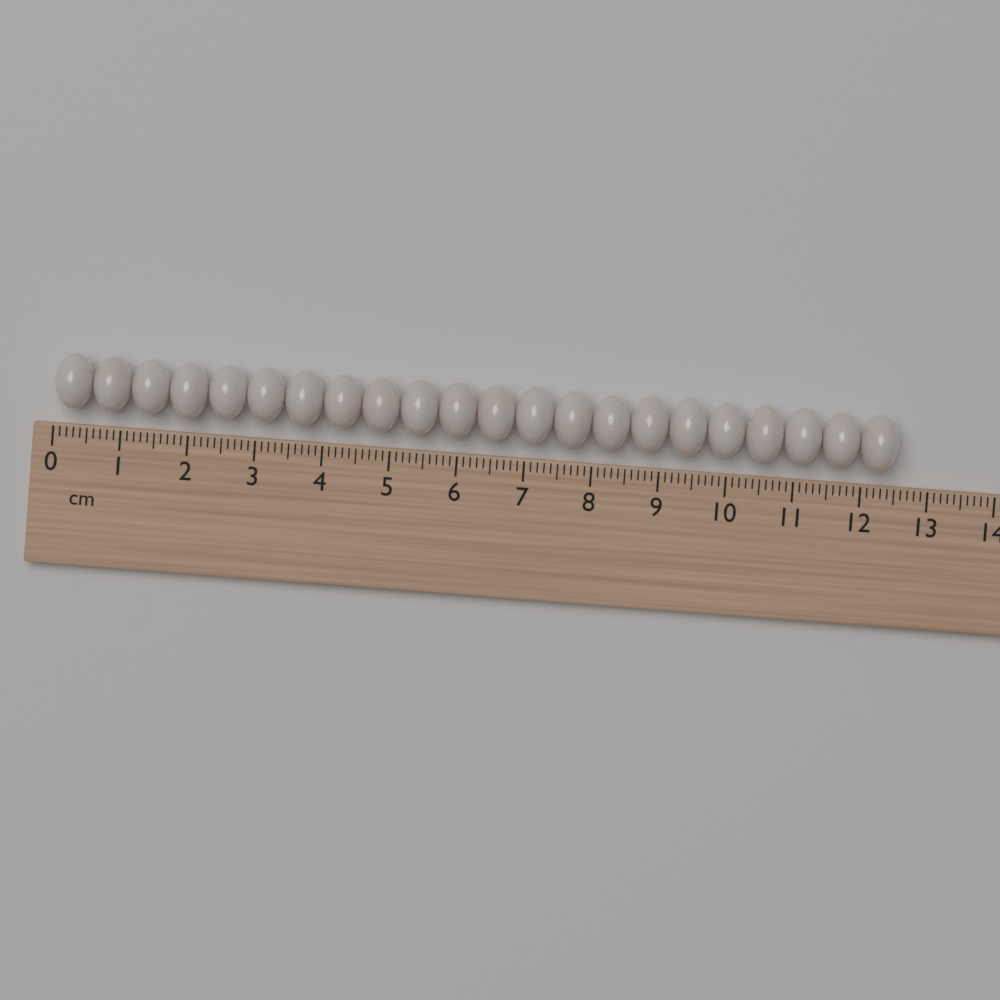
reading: 12.5 cm
